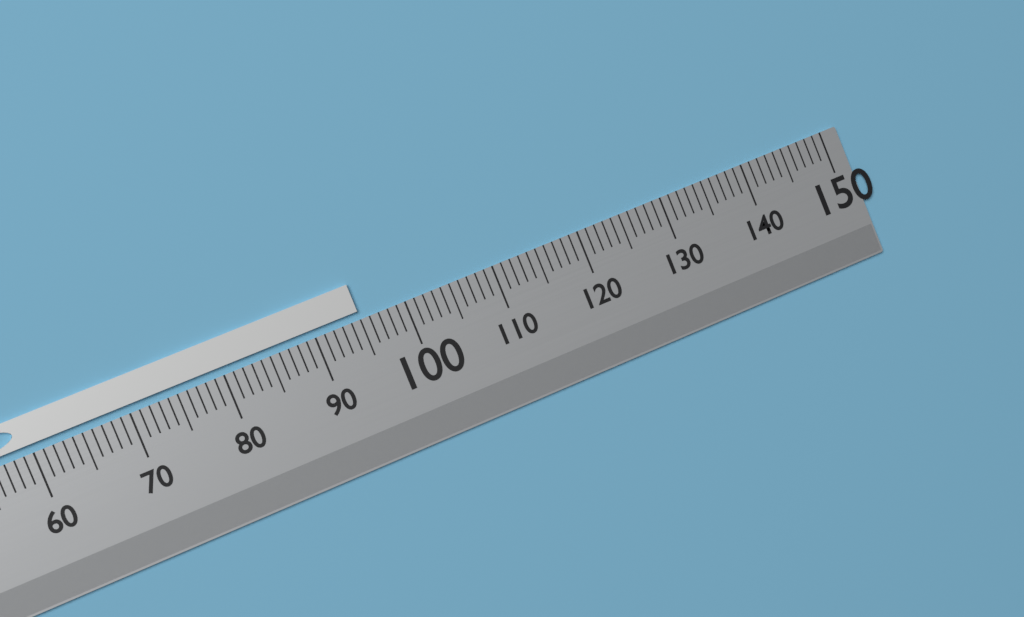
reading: 95 (no unit)
